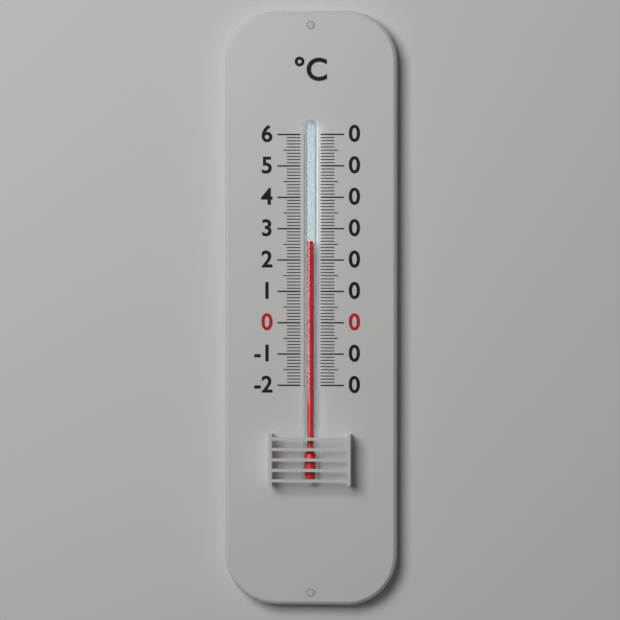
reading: 26 °C
